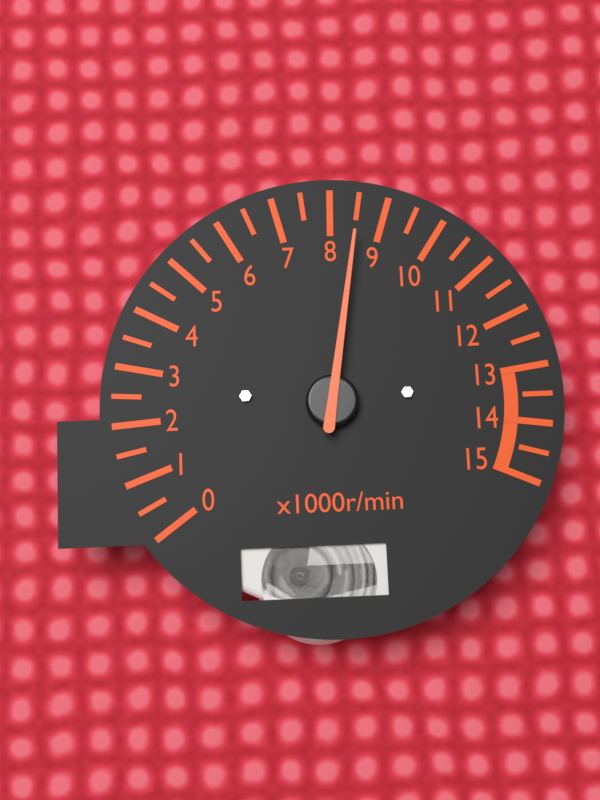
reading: 8.5 x1000r/min
